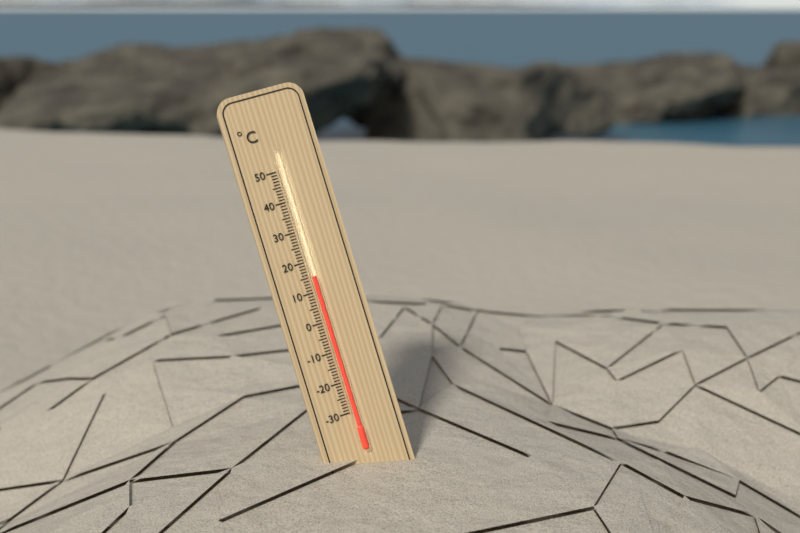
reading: 15 °C
